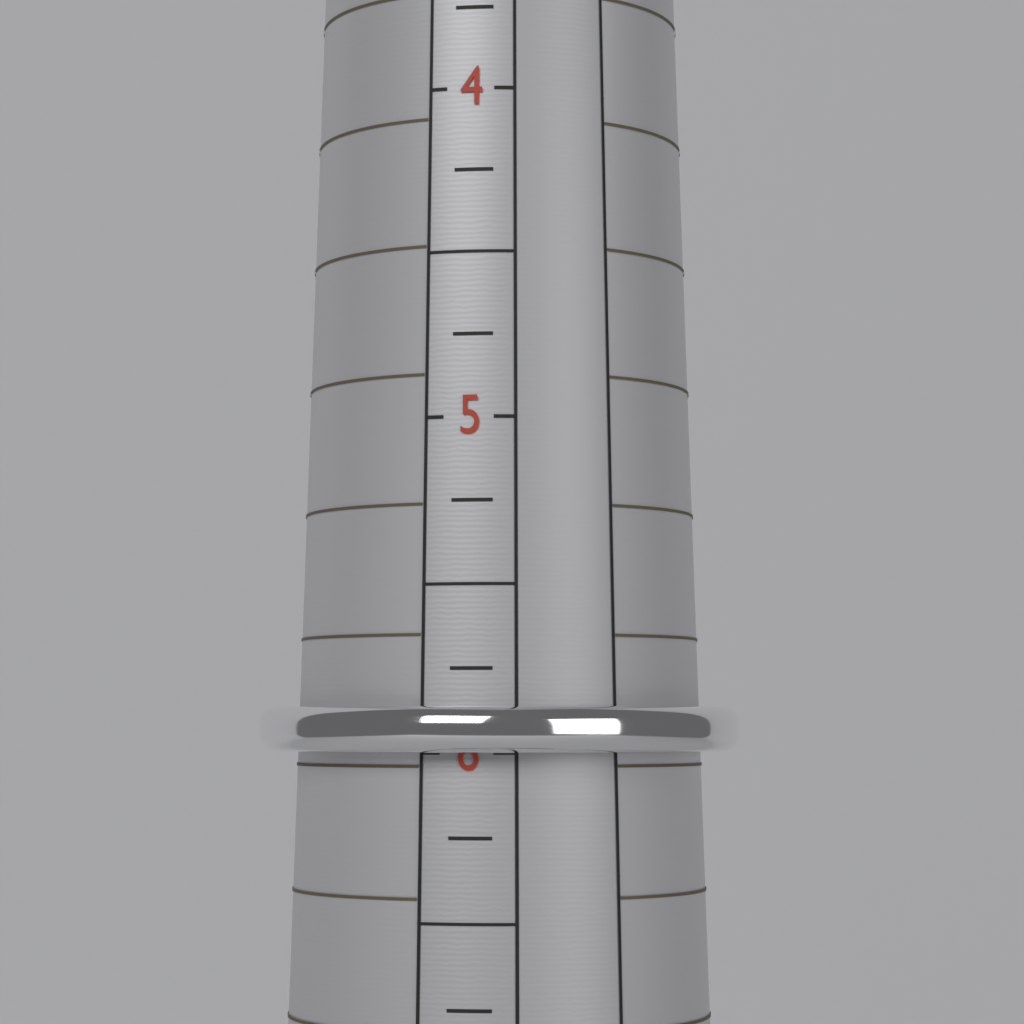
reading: 6.00 (no unit)
